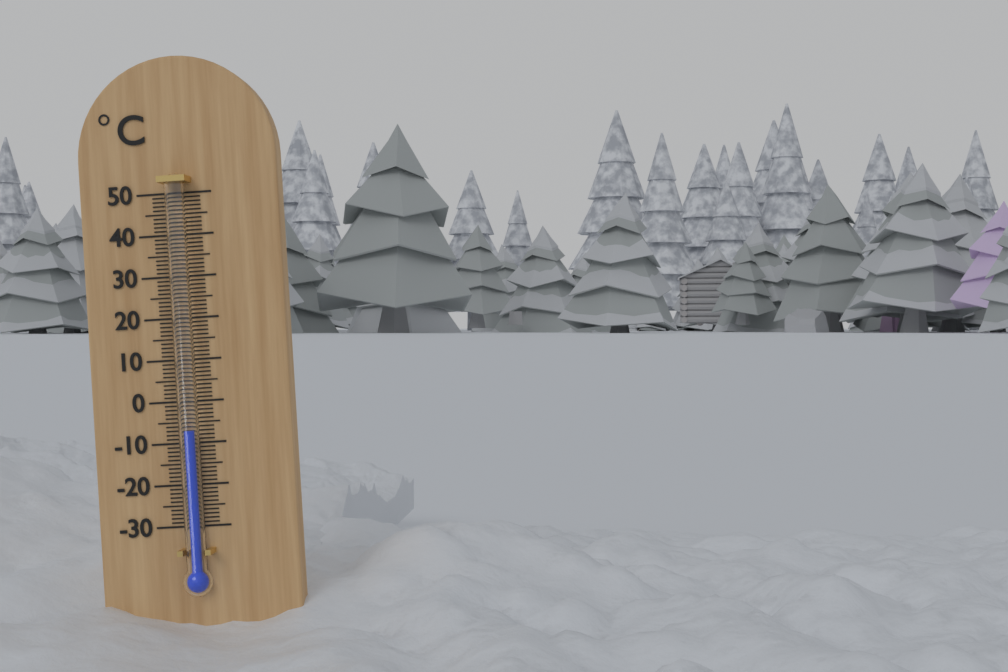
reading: -7 °C
